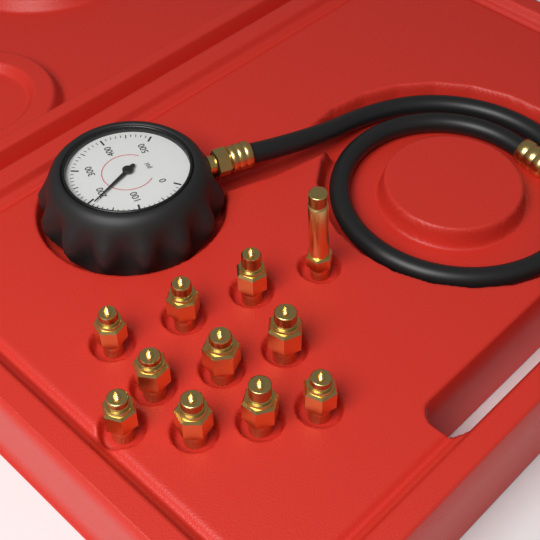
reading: 190 psi
